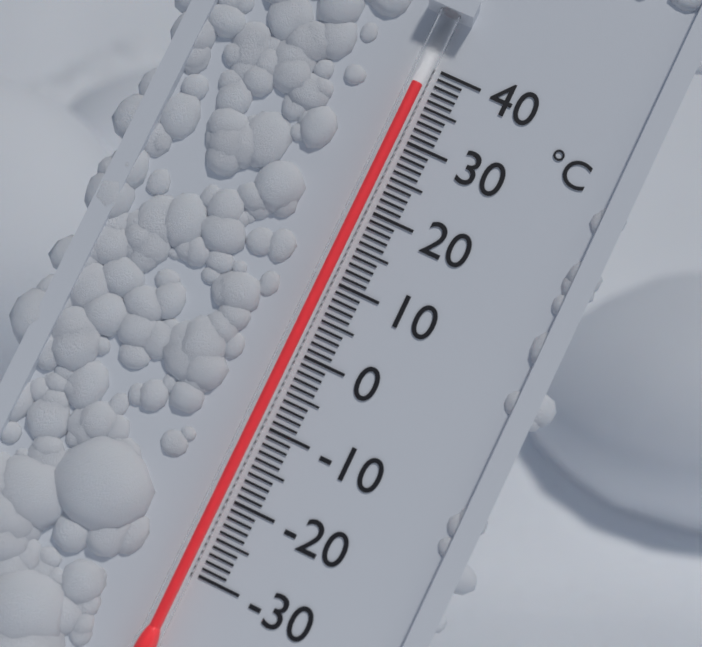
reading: 37 °C
